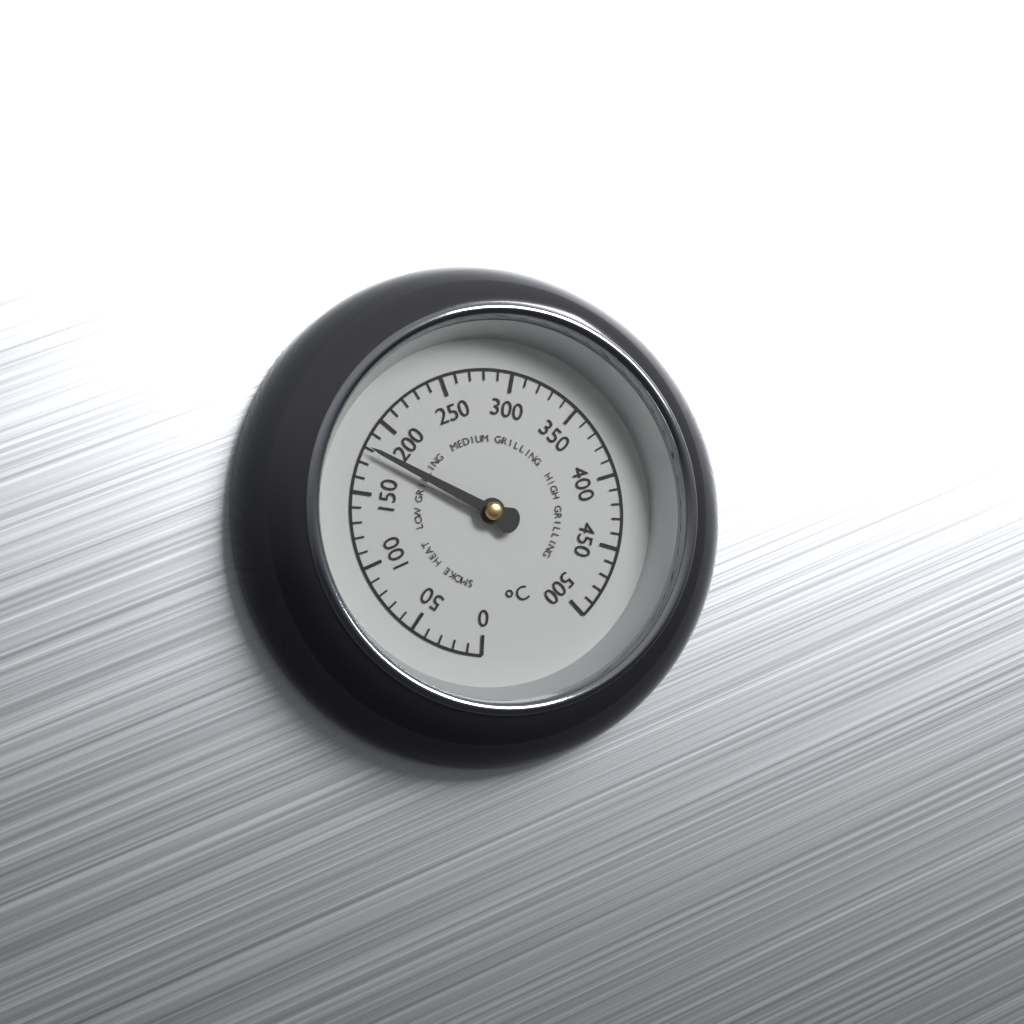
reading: 180 °C
